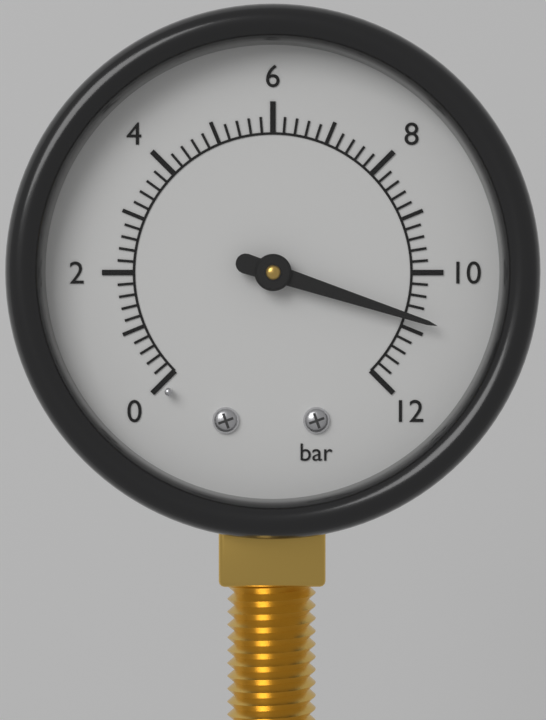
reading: 10.8 bar
